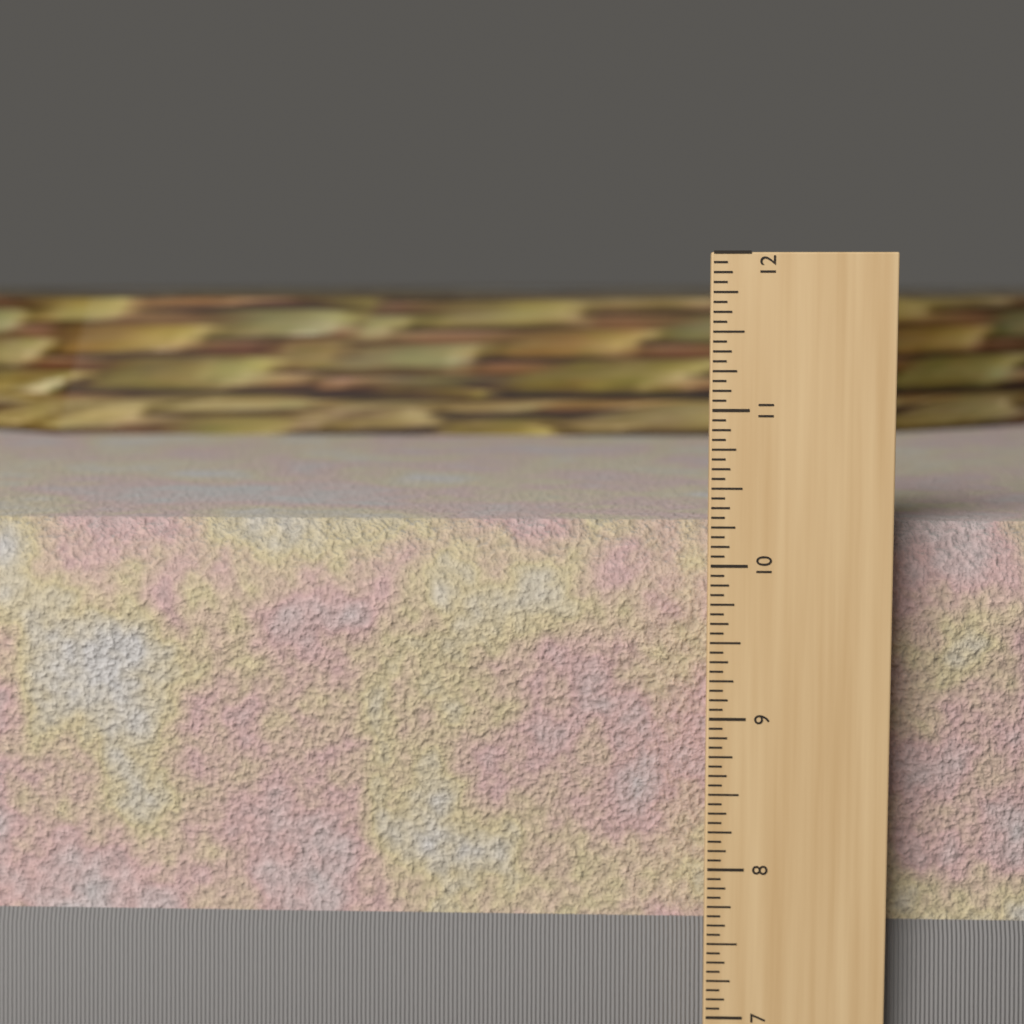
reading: 10.2500 in
